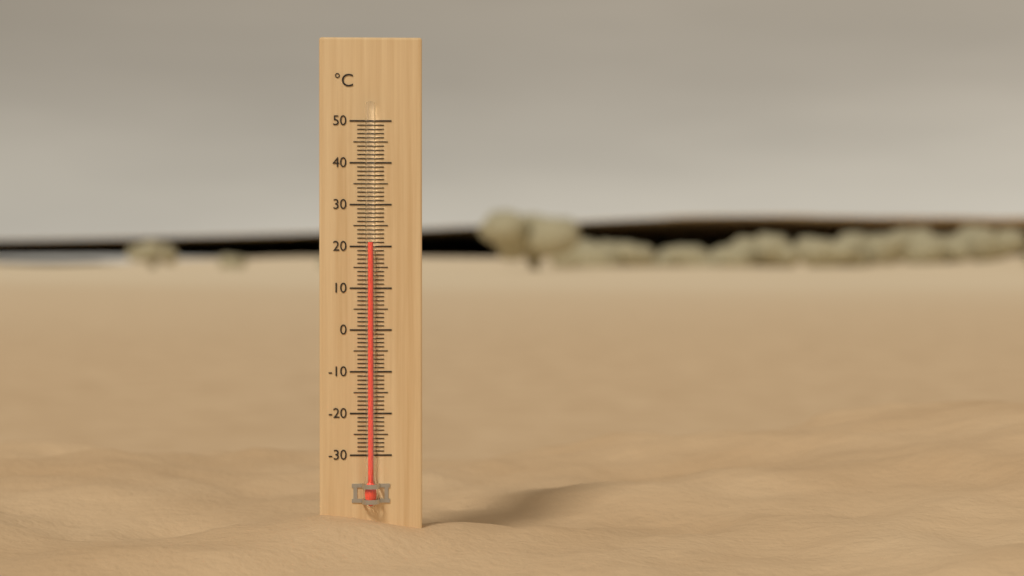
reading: 21 °C
